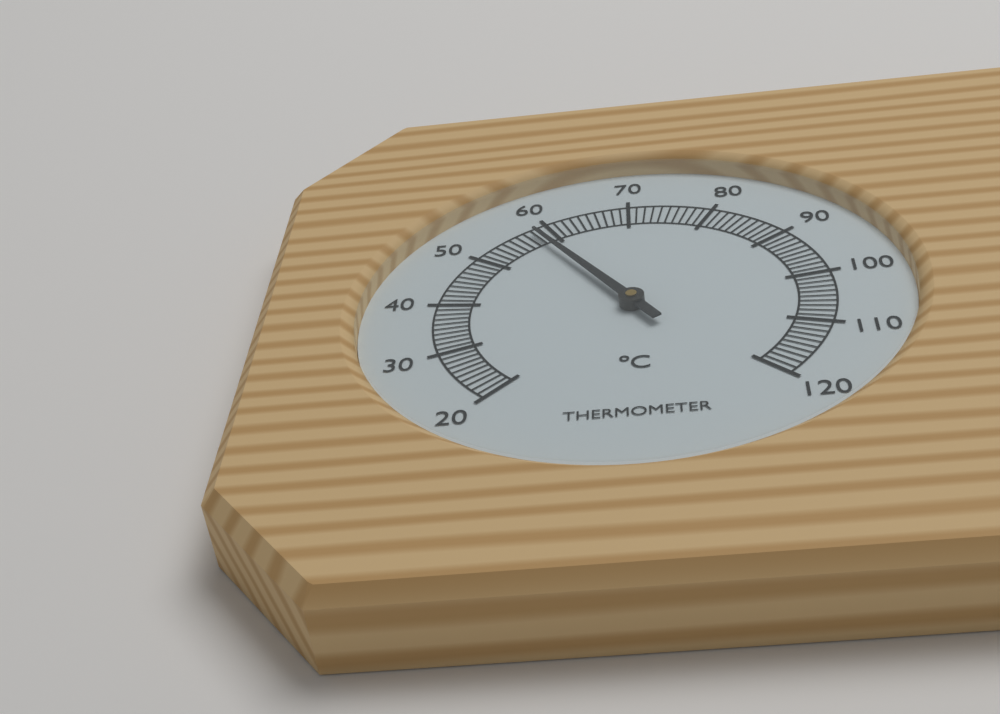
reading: 58 °C
